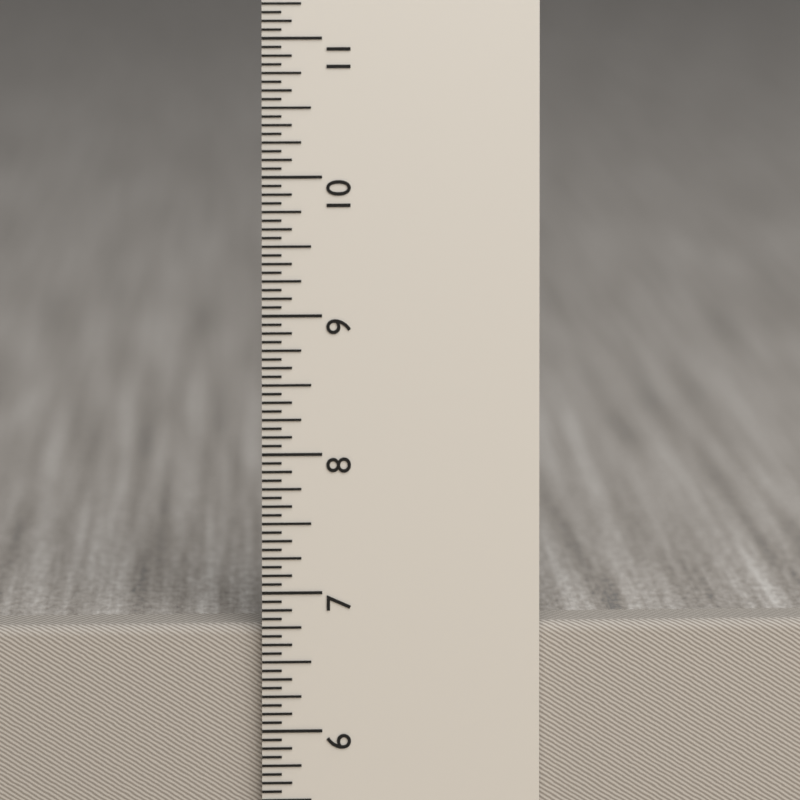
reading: 6.7500 in
